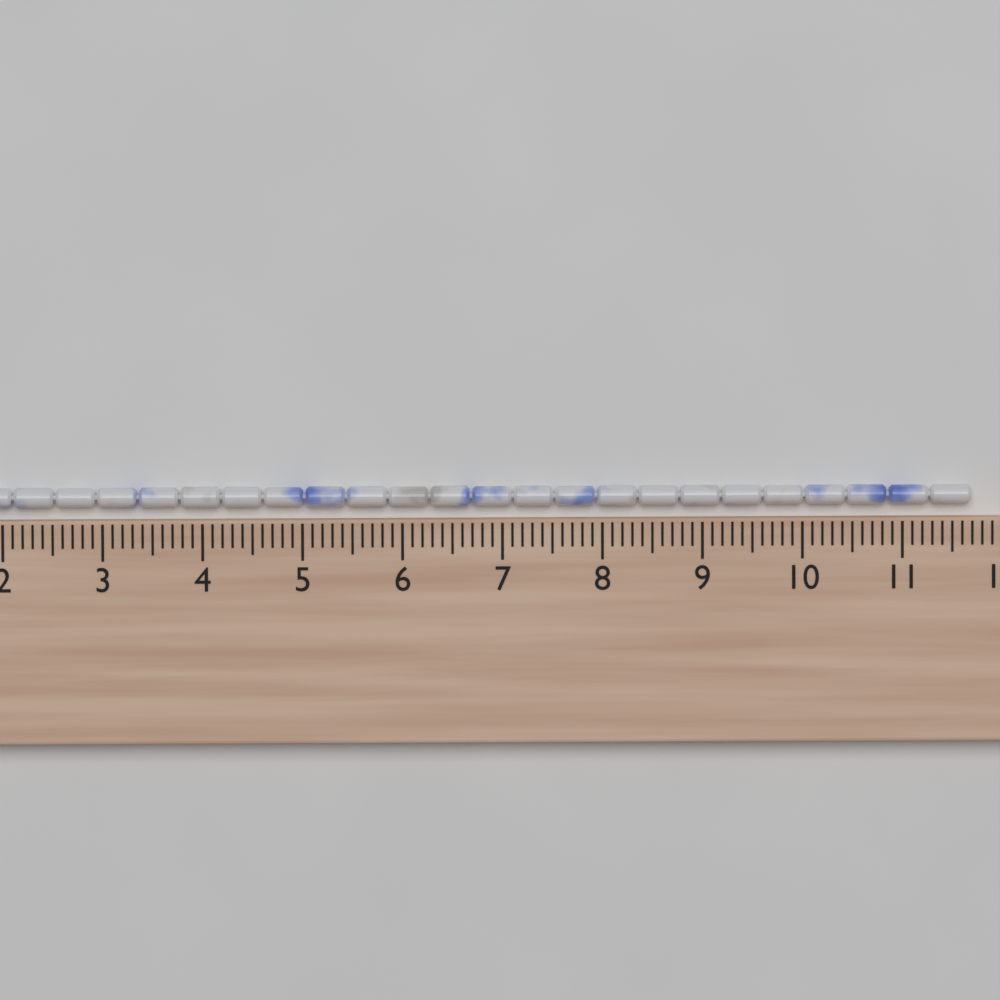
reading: 11.7 cm
